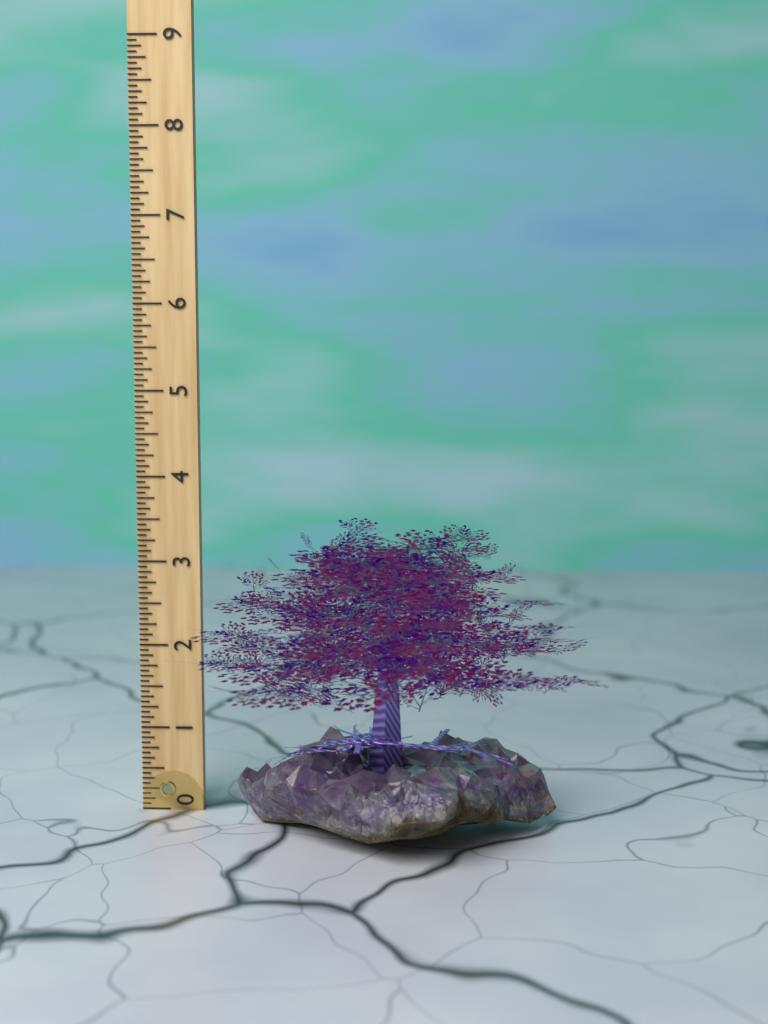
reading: 3.6250 (no unit)
